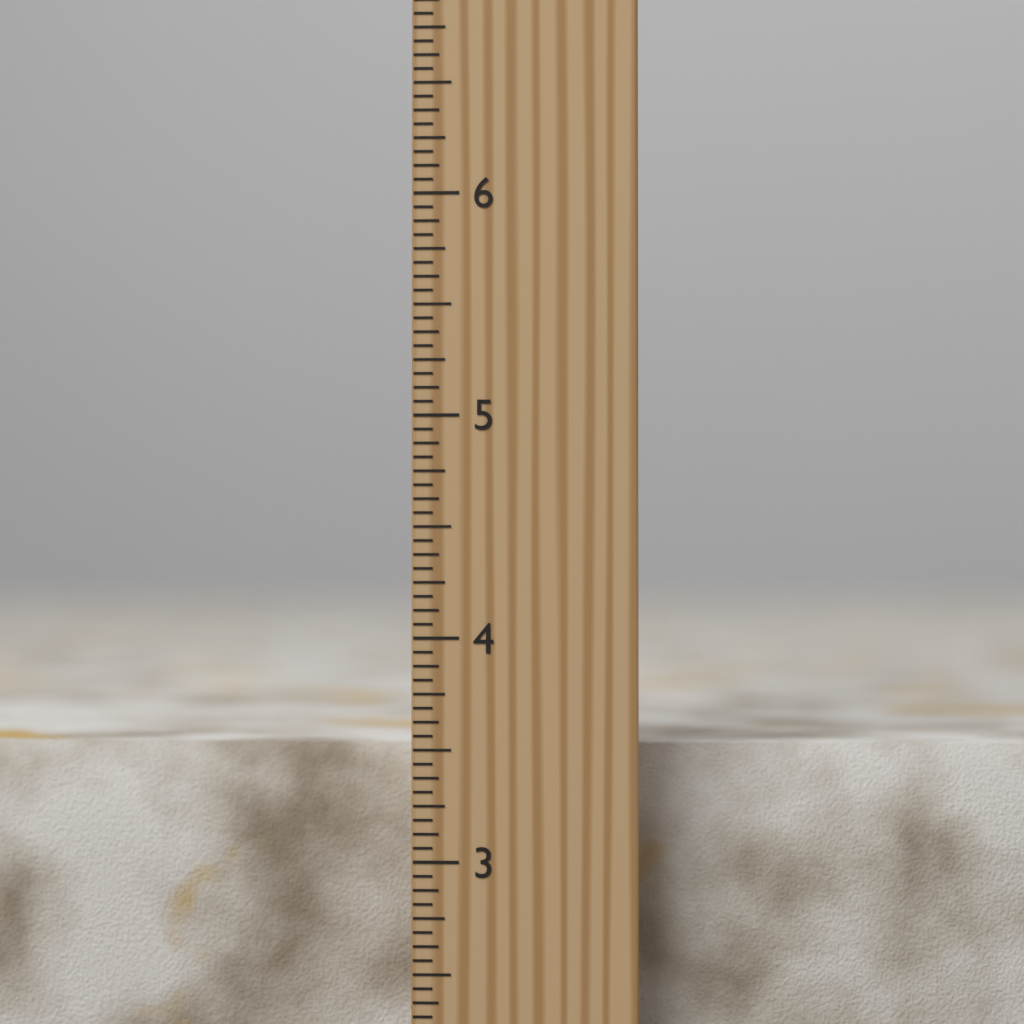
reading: 3.5000 inch
